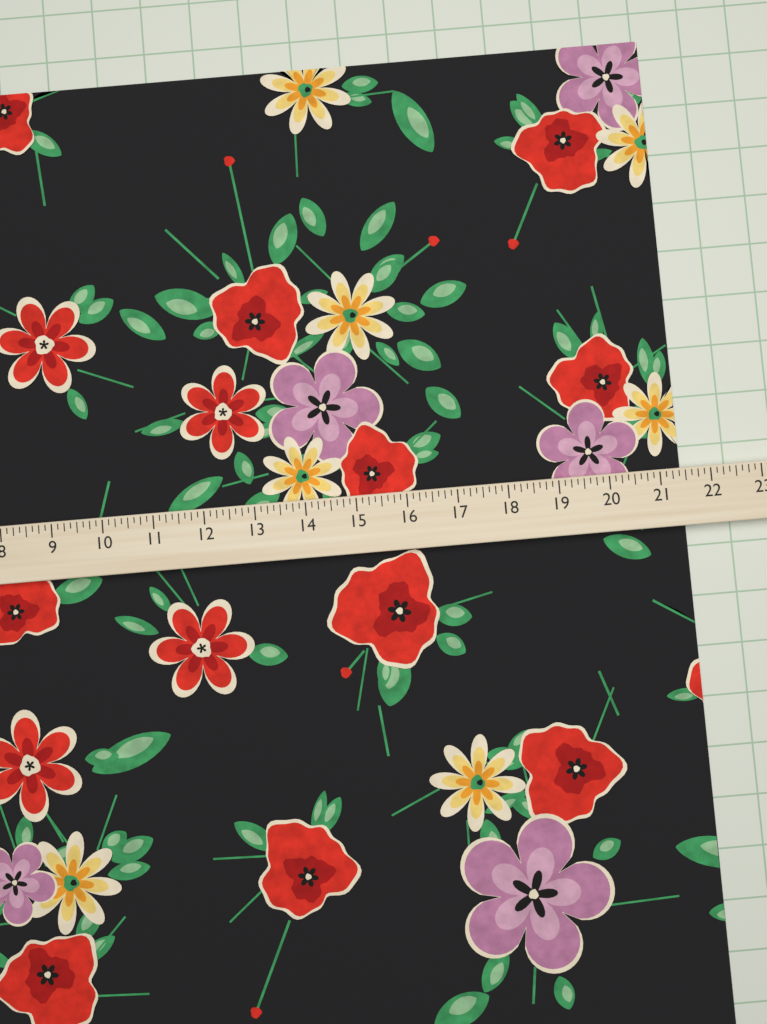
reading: 21.500 (no unit)
